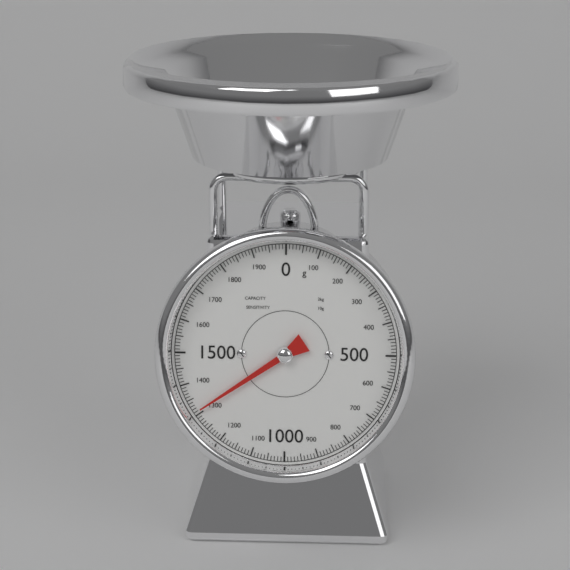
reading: 1310 g
